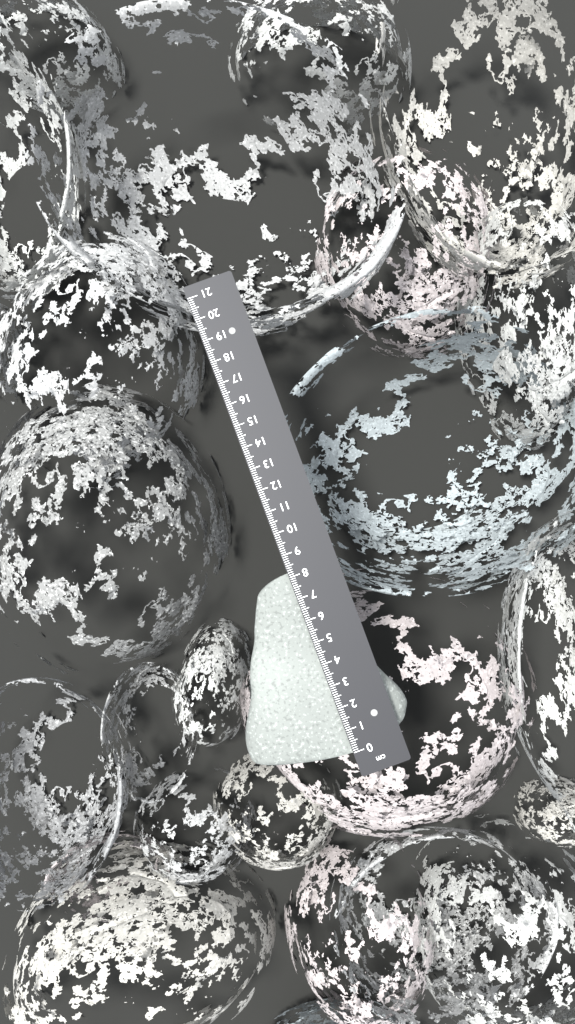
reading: 8.2 cm
